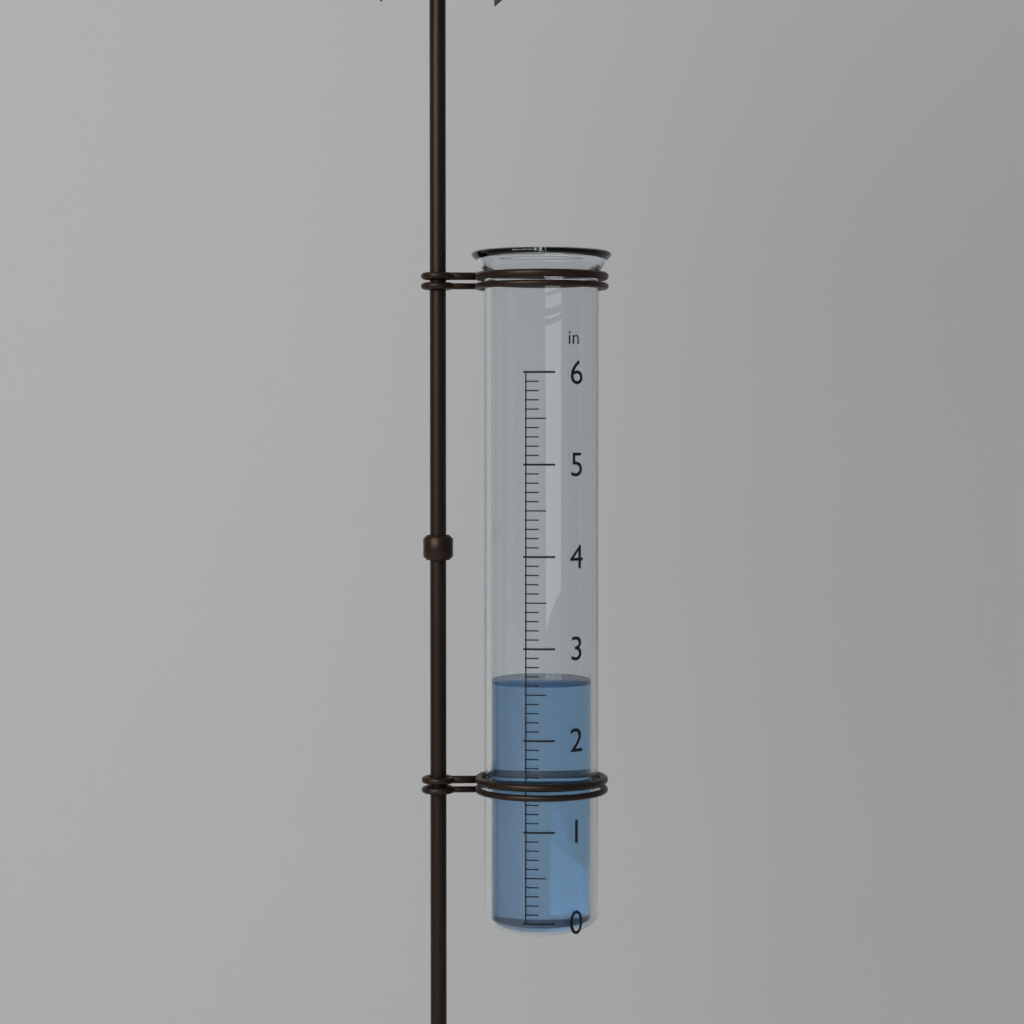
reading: 2.6 in
